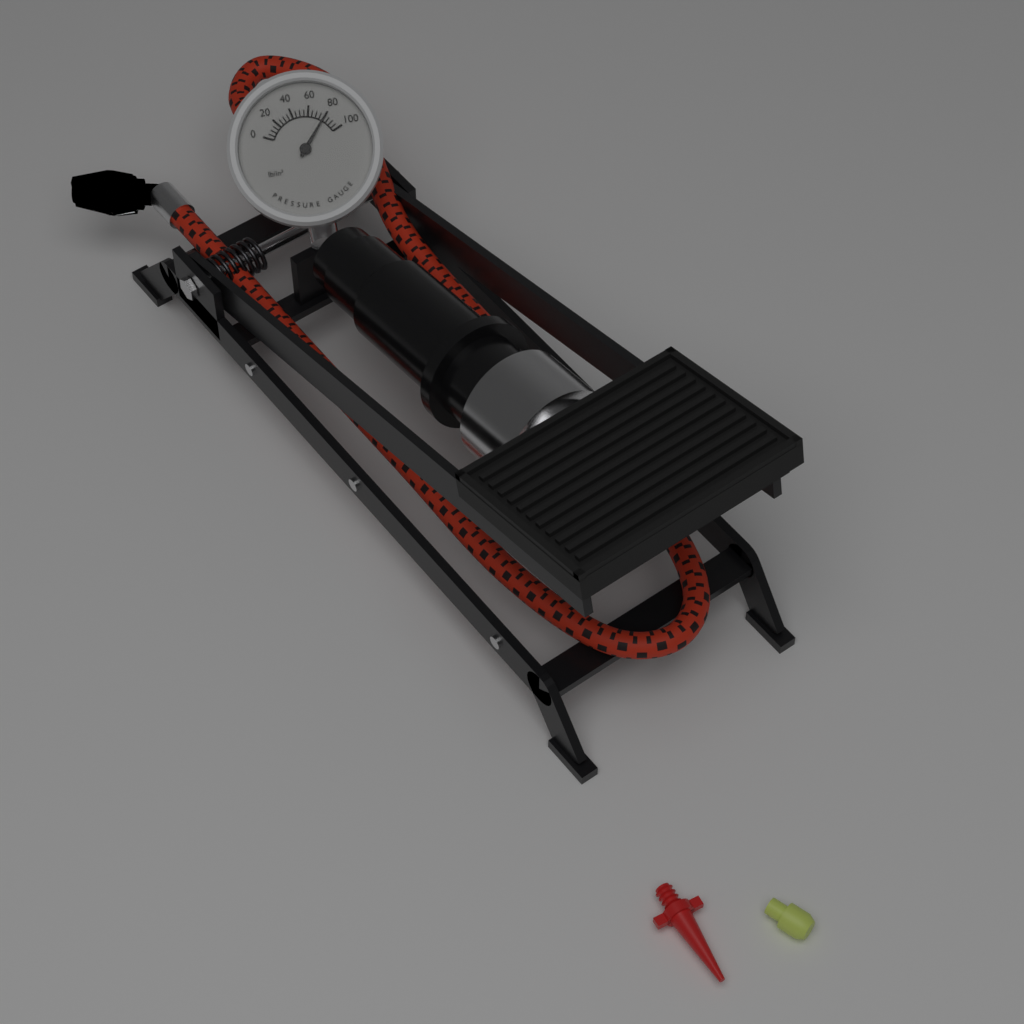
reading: 80 lb/in²
